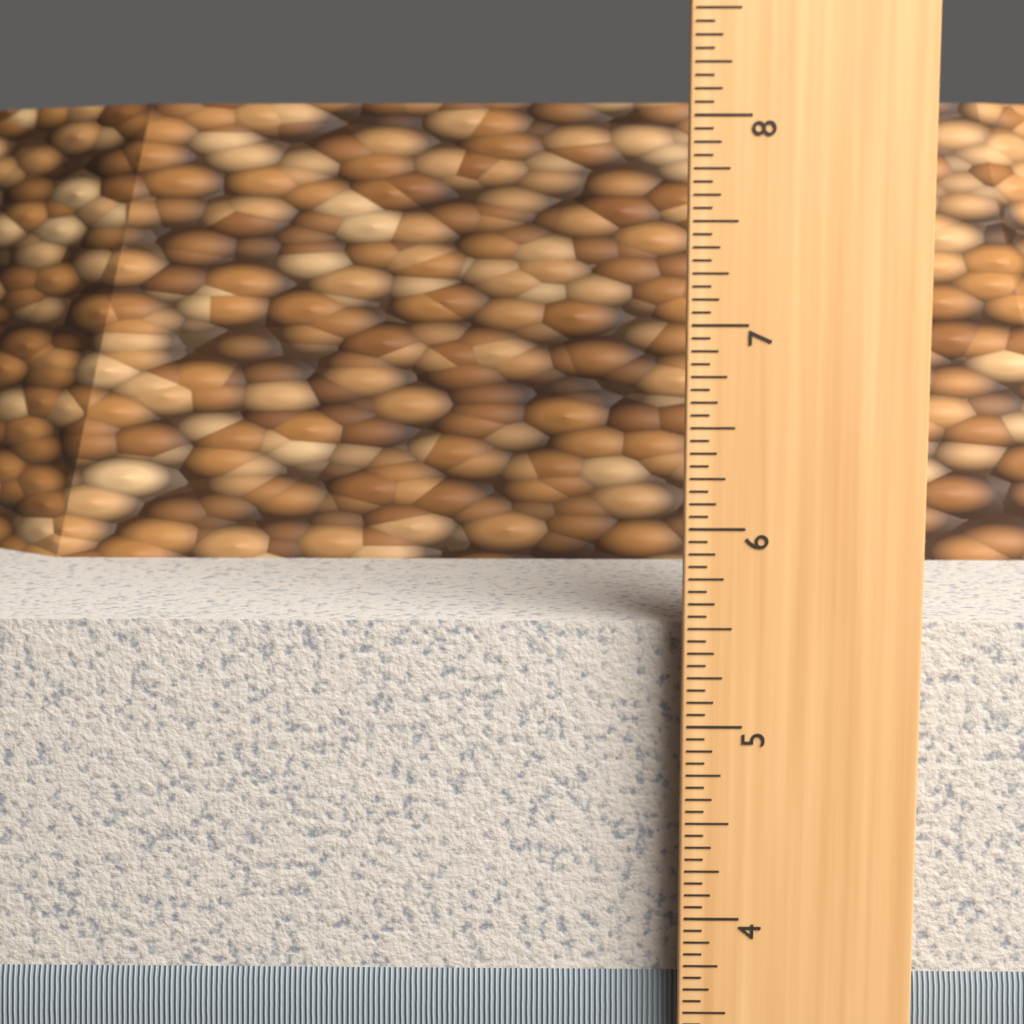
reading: 5.5000 in
